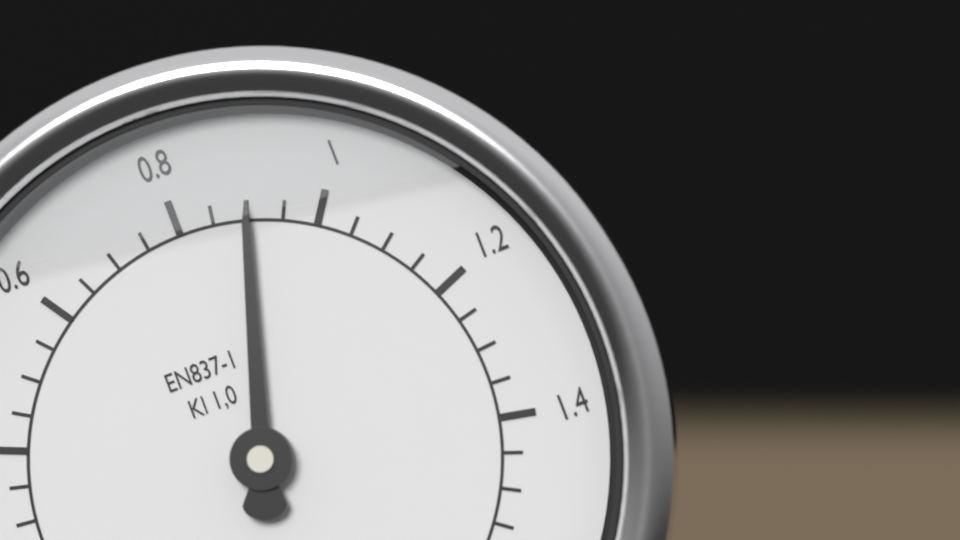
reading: 0.90 MPa
